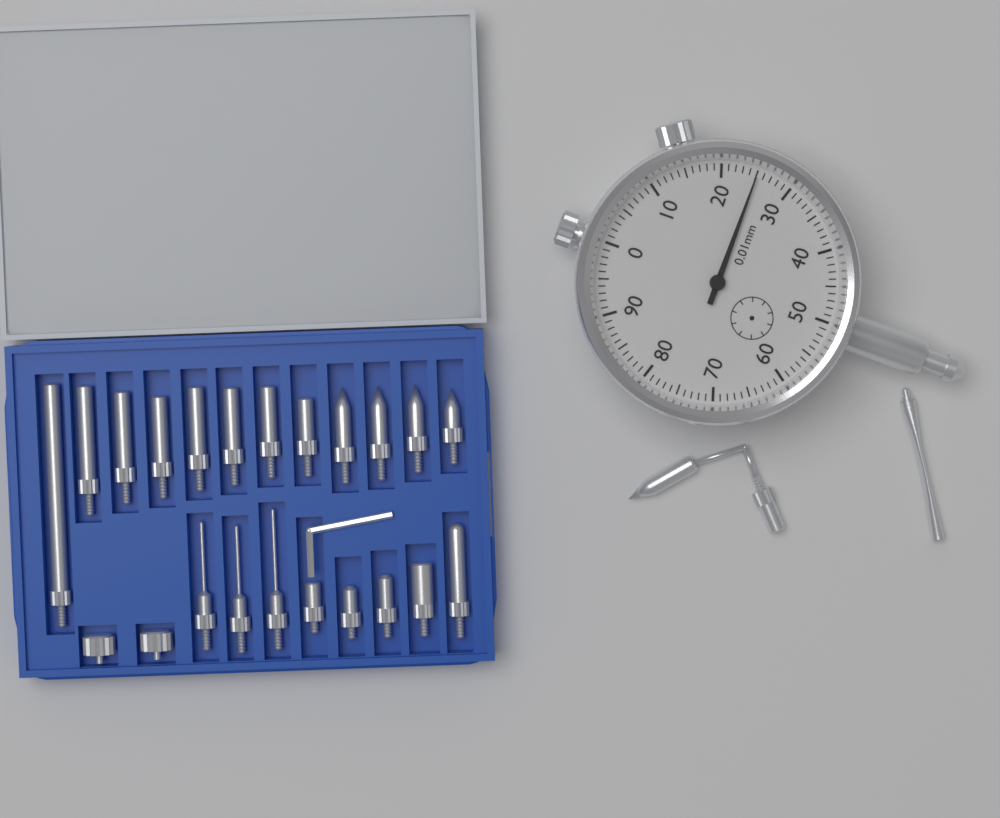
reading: 0.25 mm
